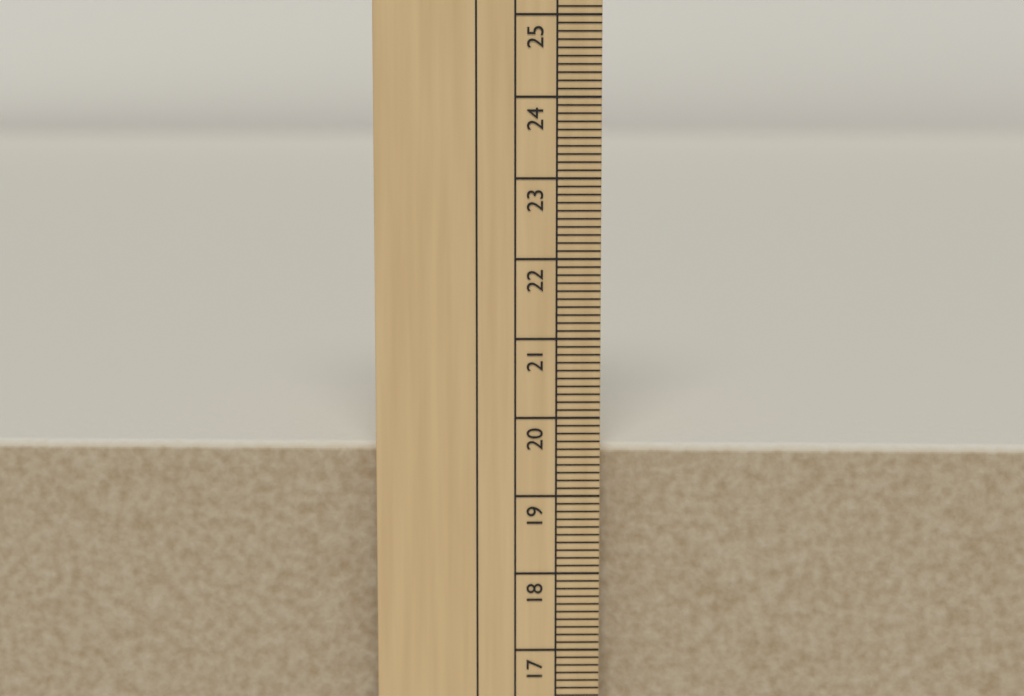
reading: 19.6 cm
